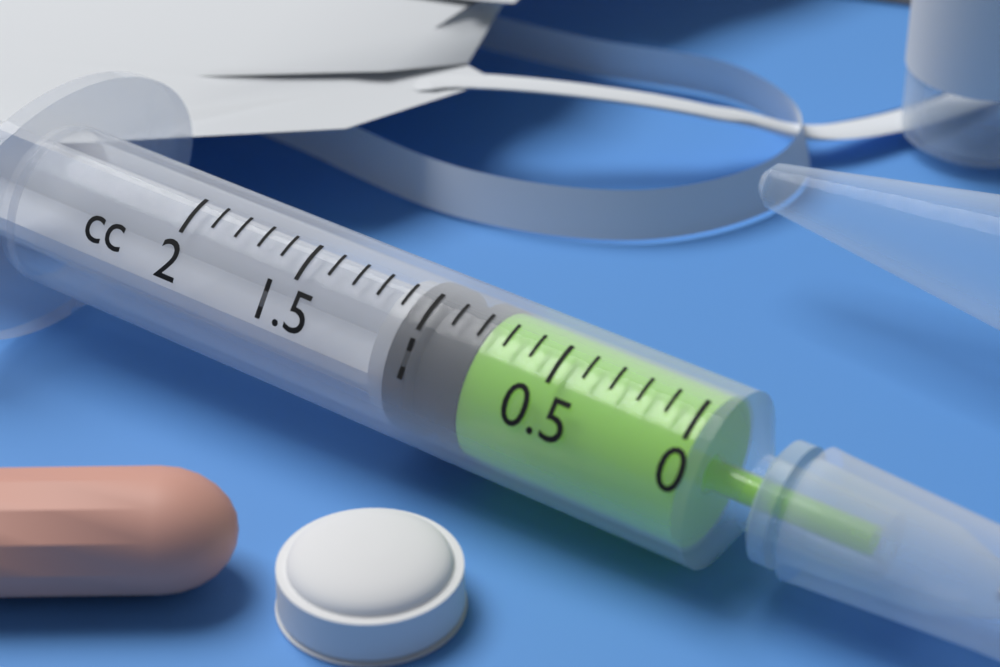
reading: 0.8 cc
